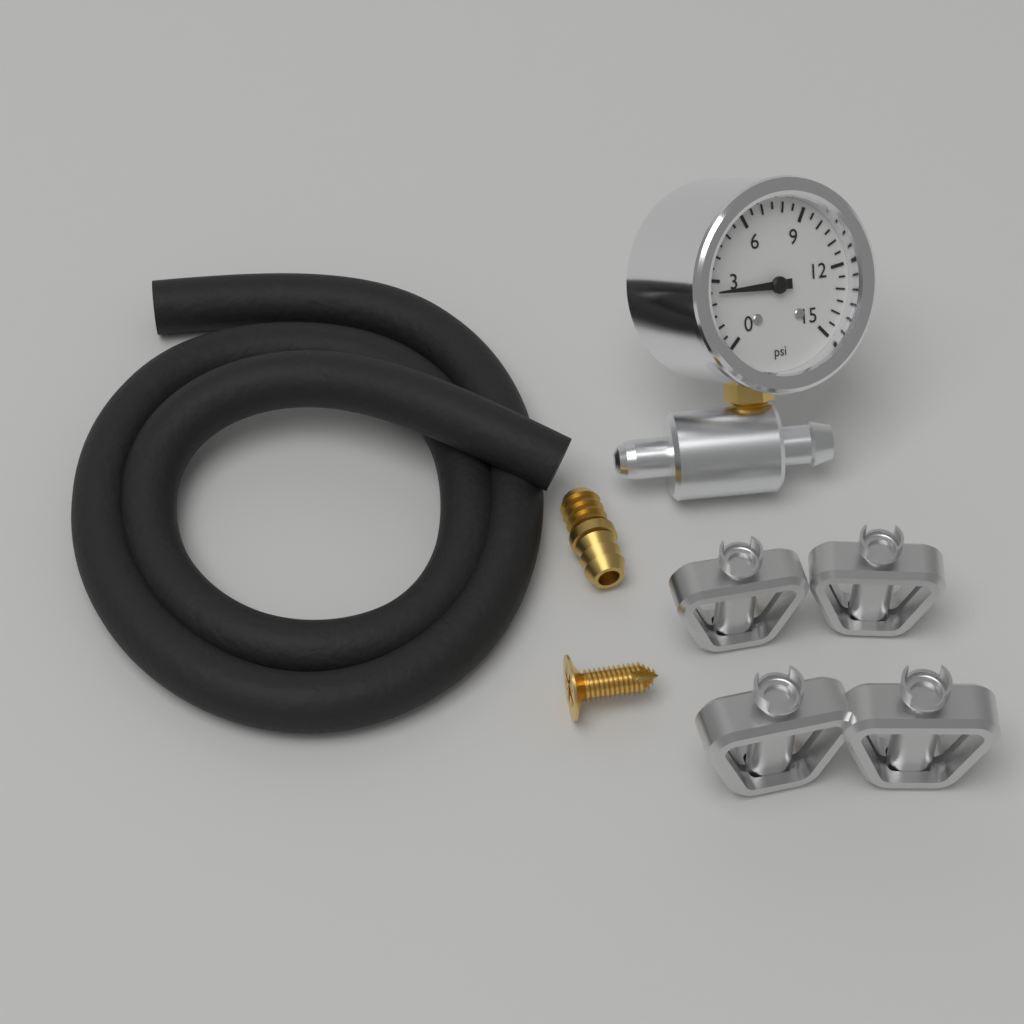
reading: 2.5 psi
